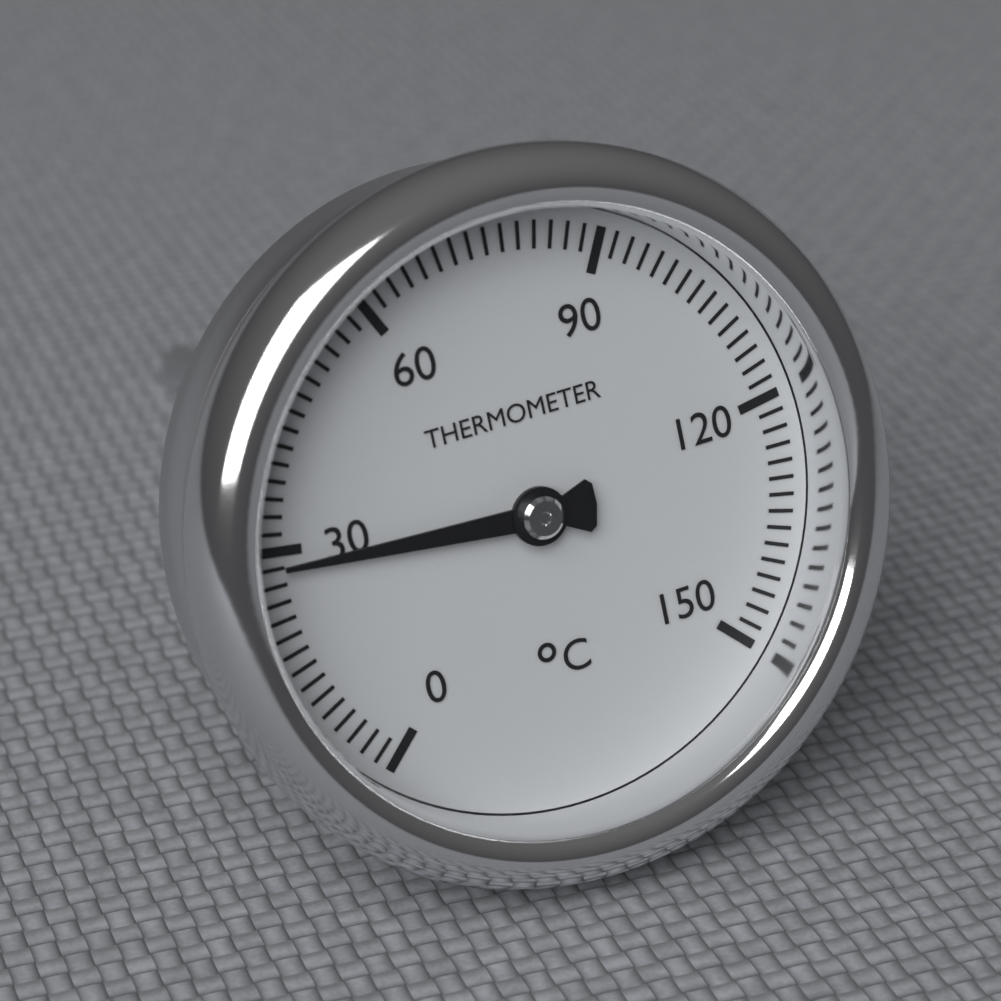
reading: 28 °C
